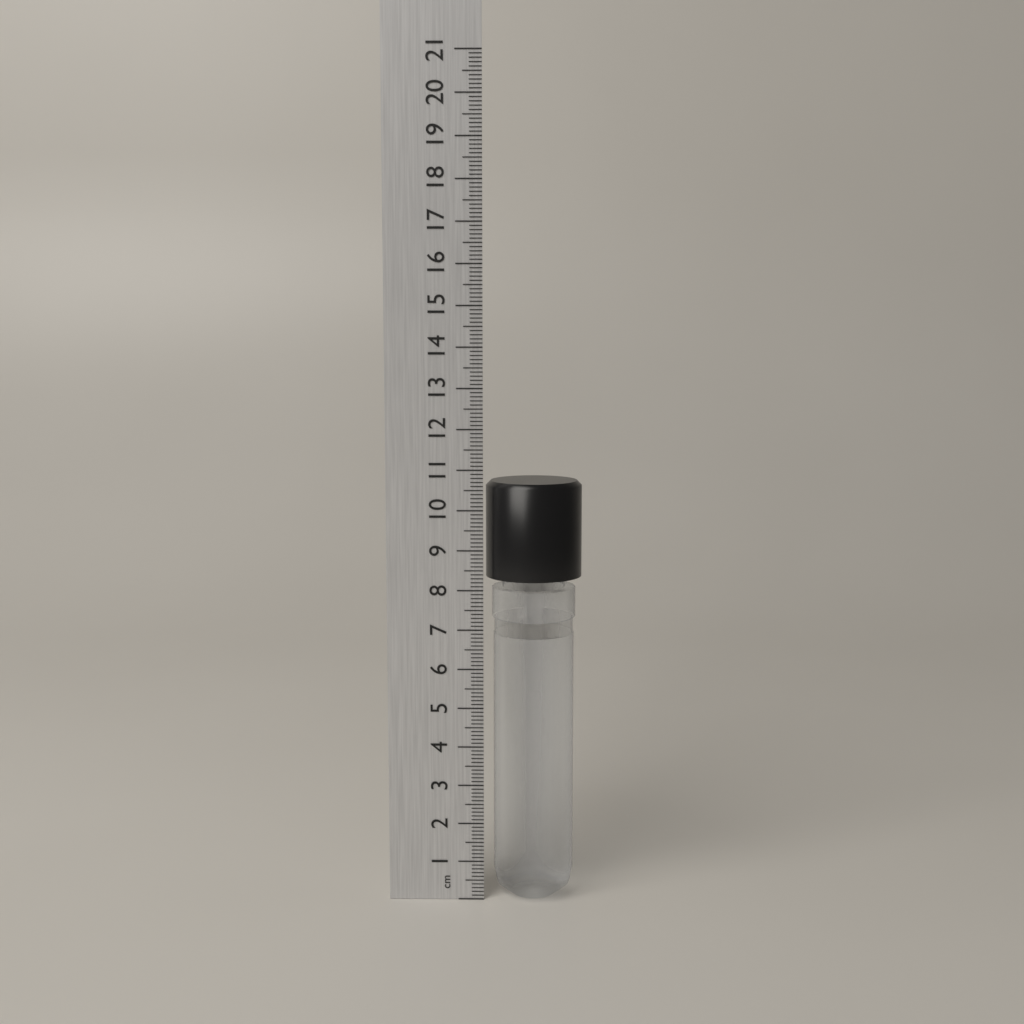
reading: 10.7 cm
